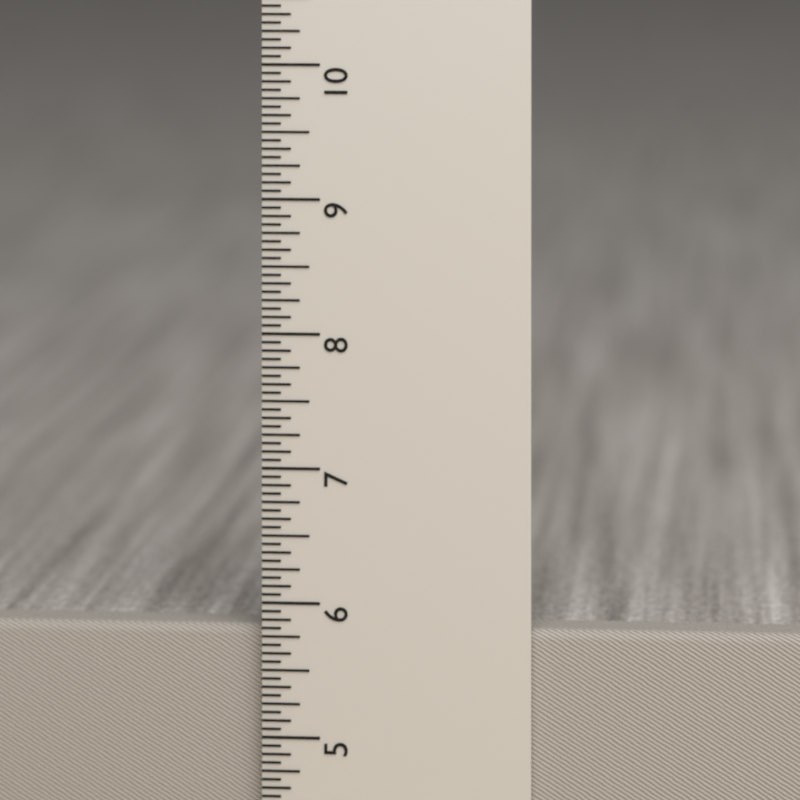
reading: 5.8125 in
